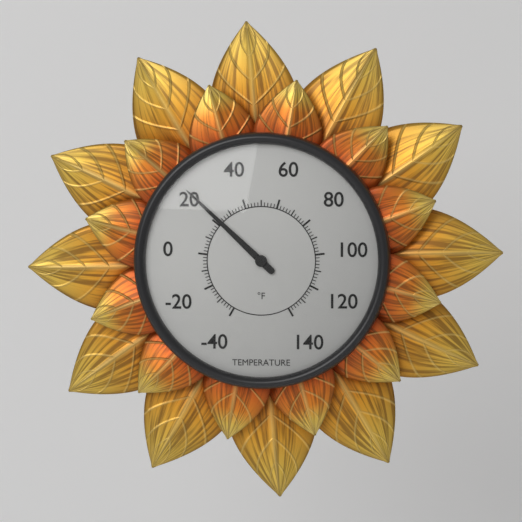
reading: 22 °F
